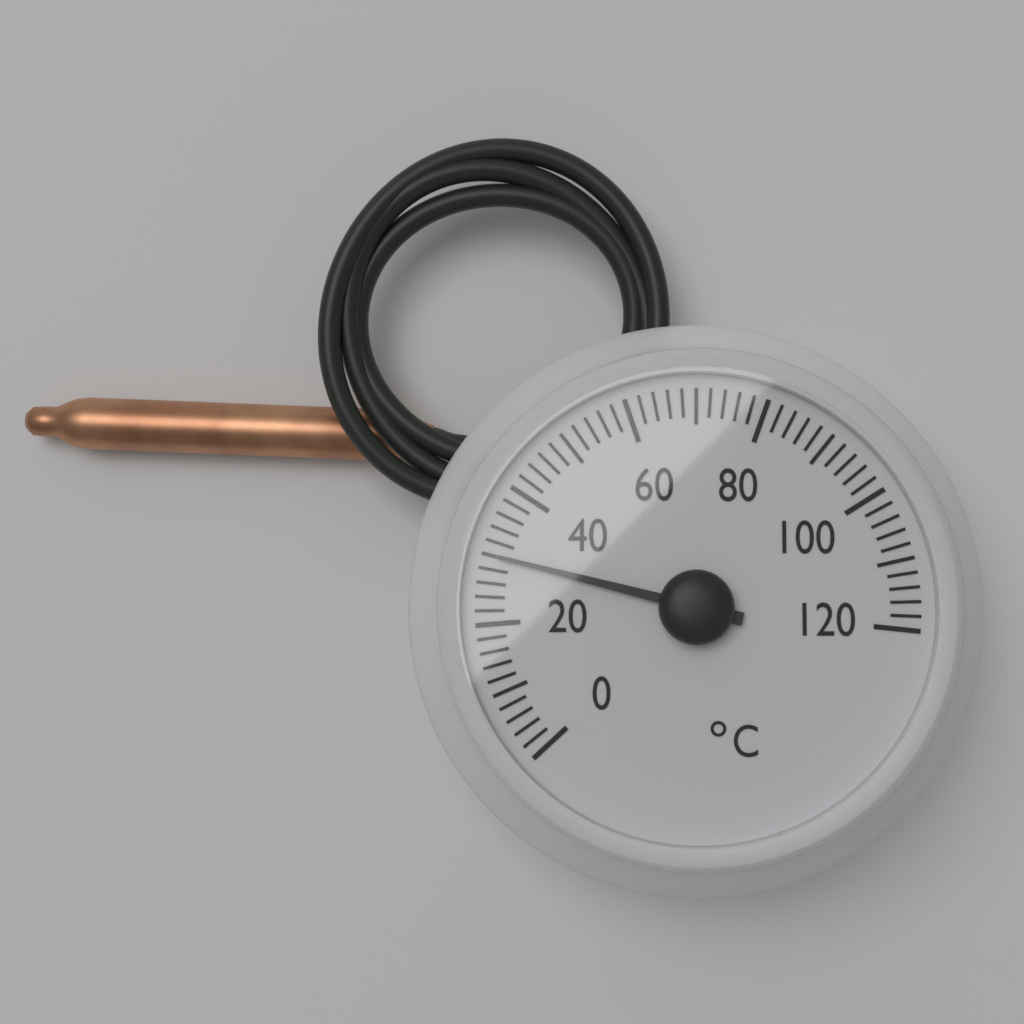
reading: 30 °C
